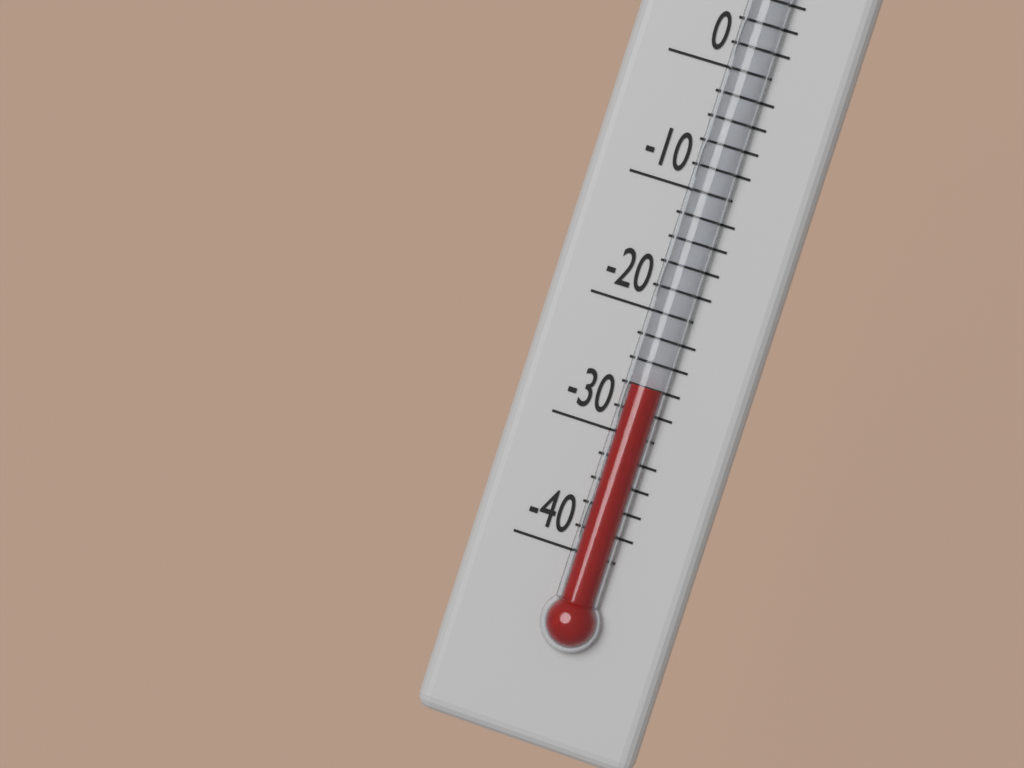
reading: -26 °F
